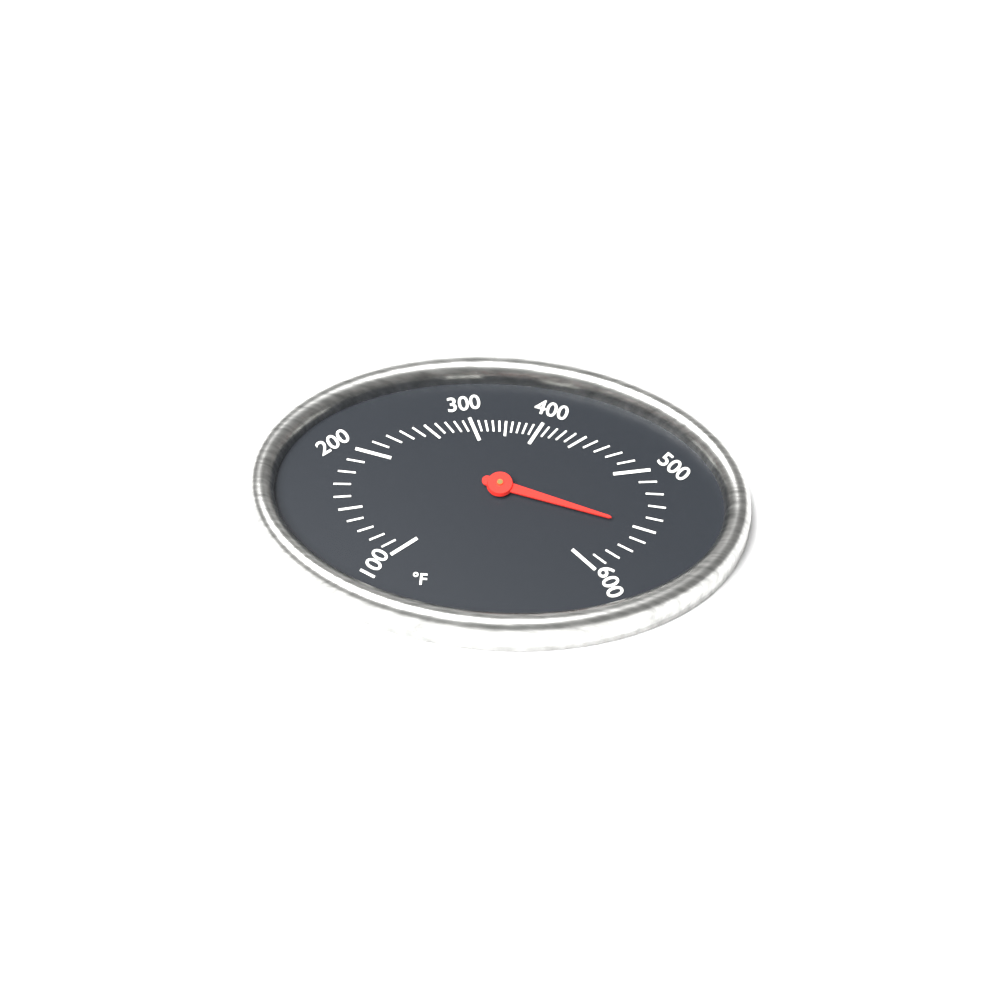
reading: 550 °F
